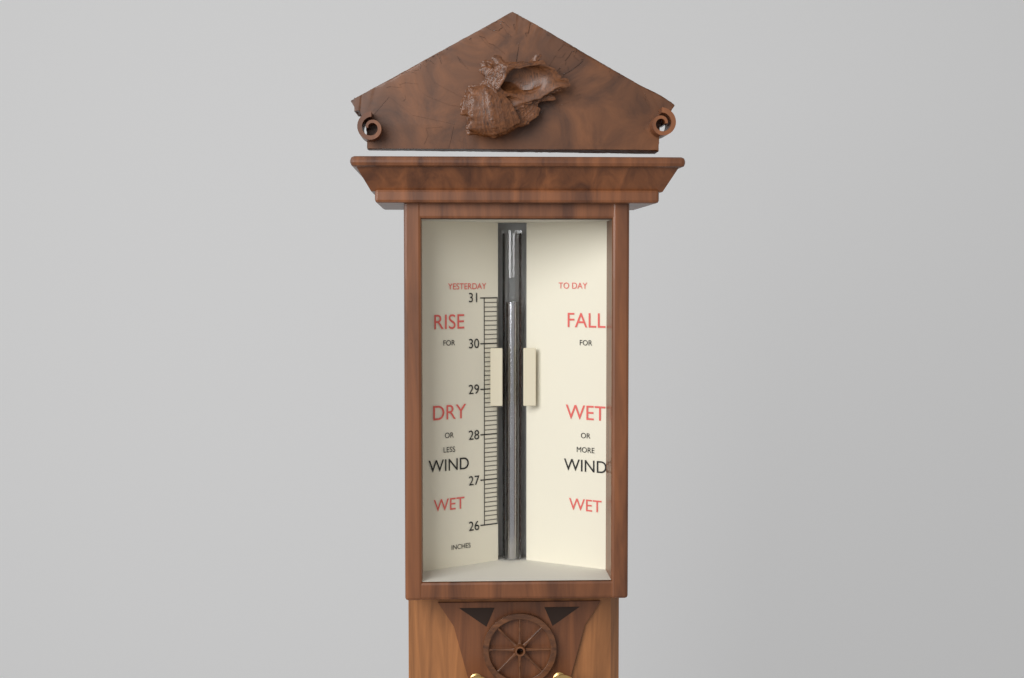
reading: 30.9 in
